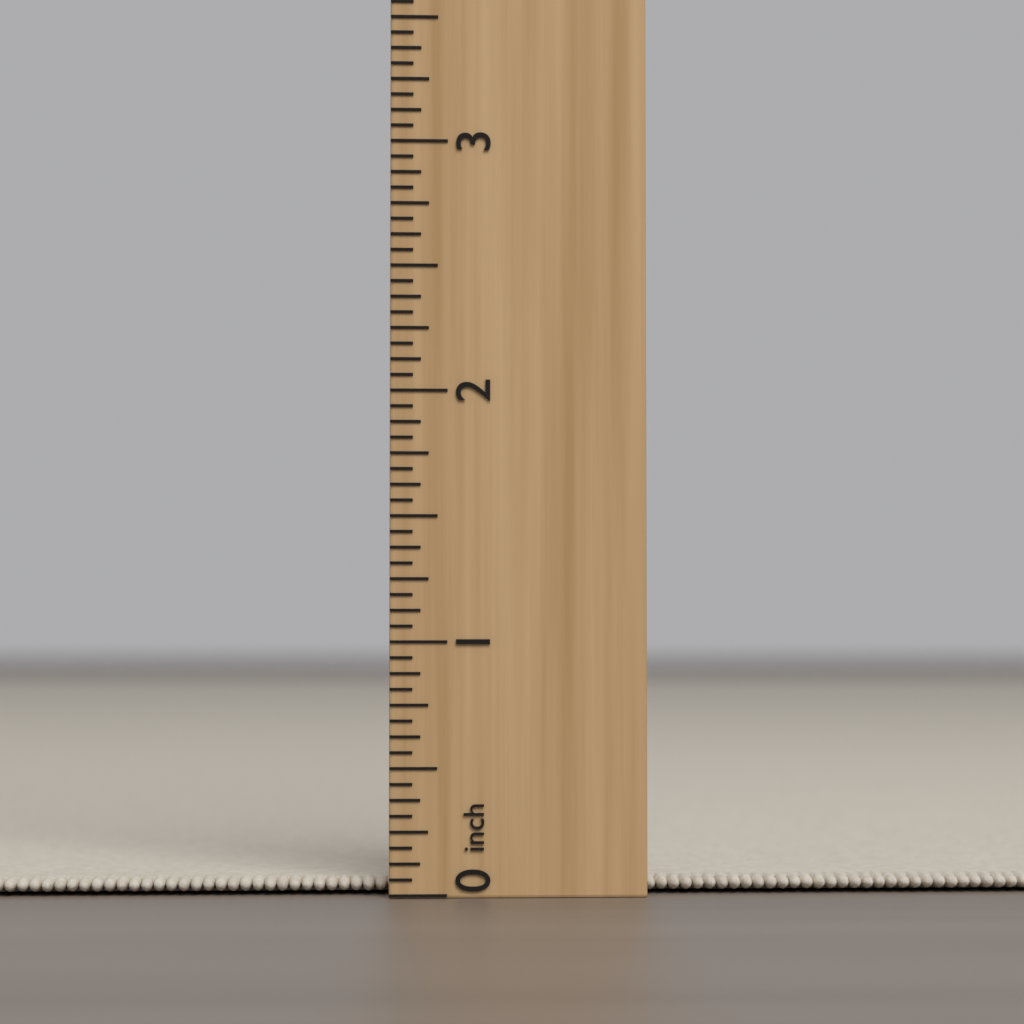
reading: 0.0625 inch
